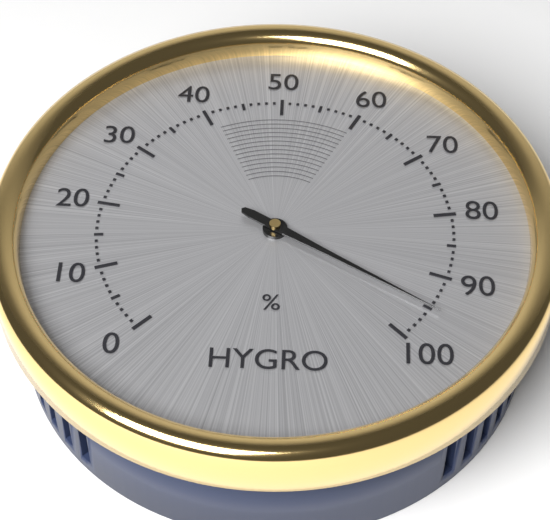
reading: 95 %
